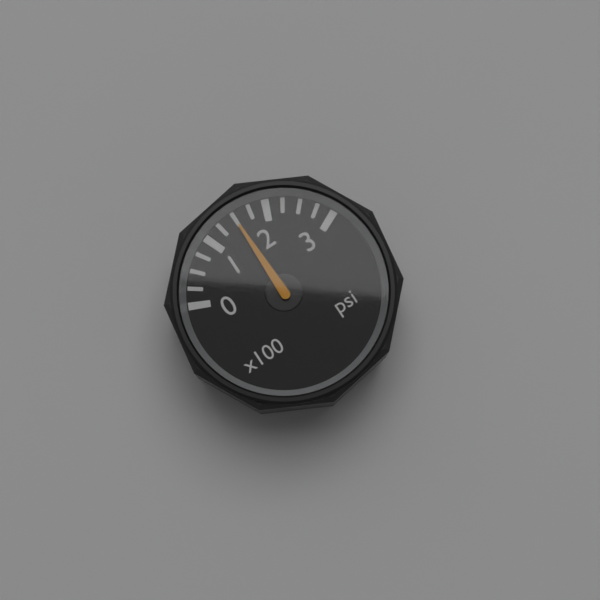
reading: 150 psi
